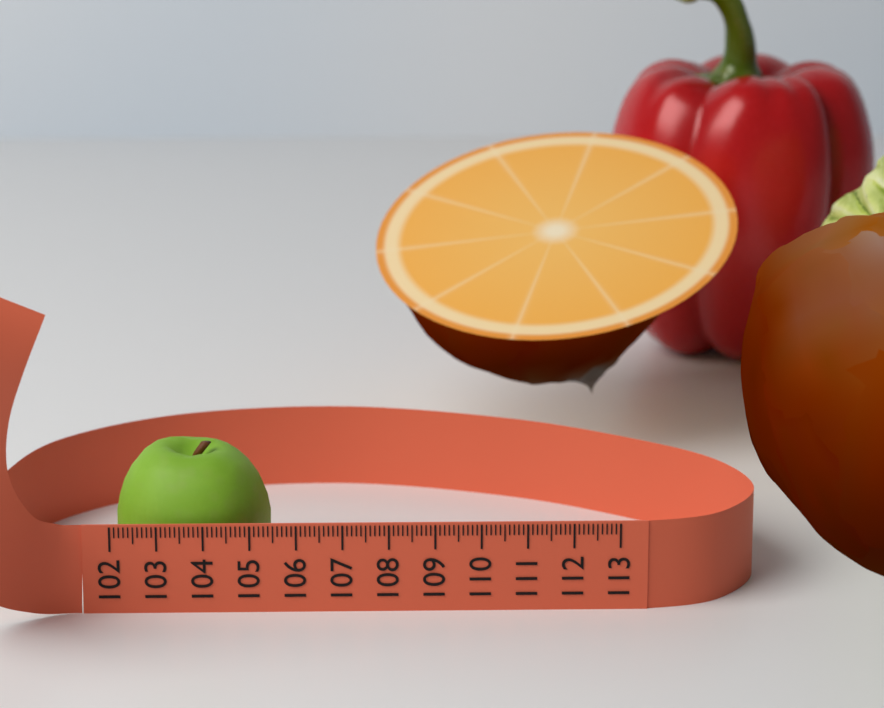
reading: 105.4 (no unit)
